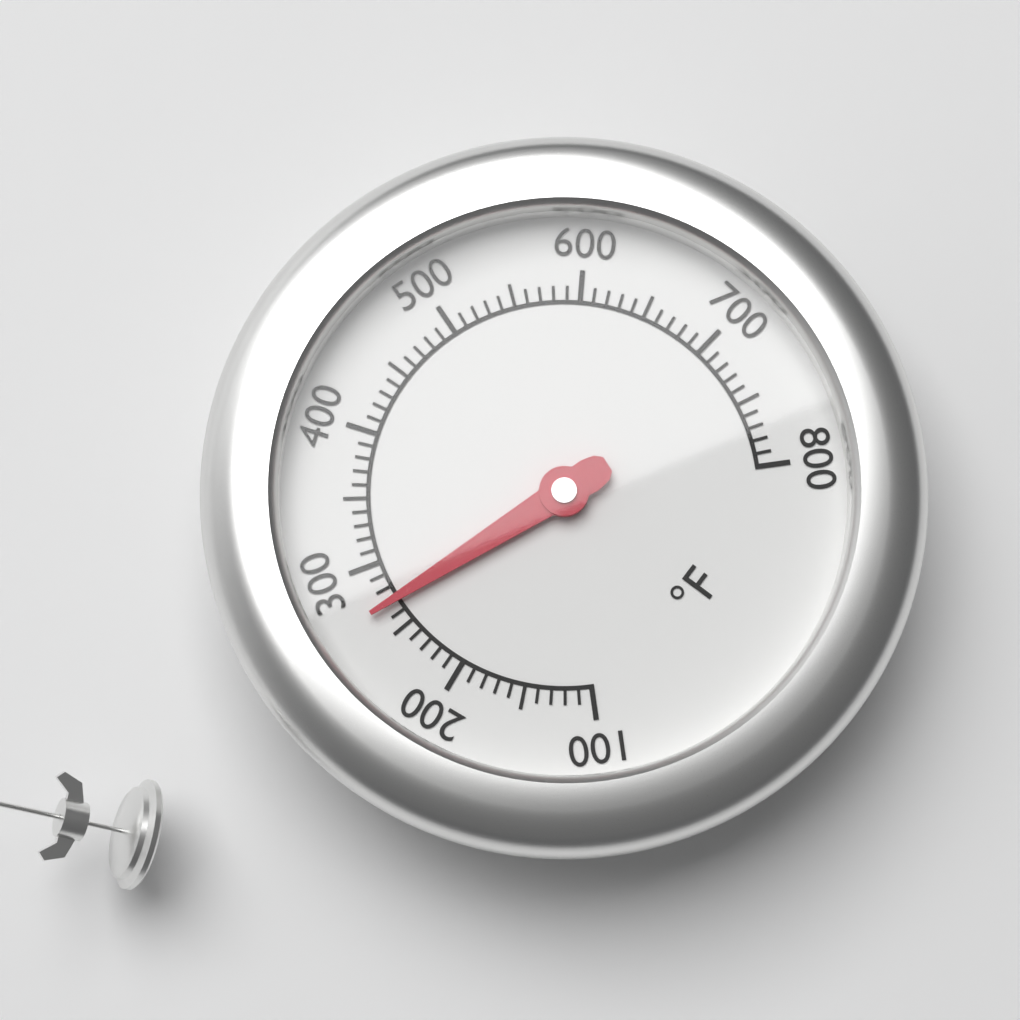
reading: 270 °F
